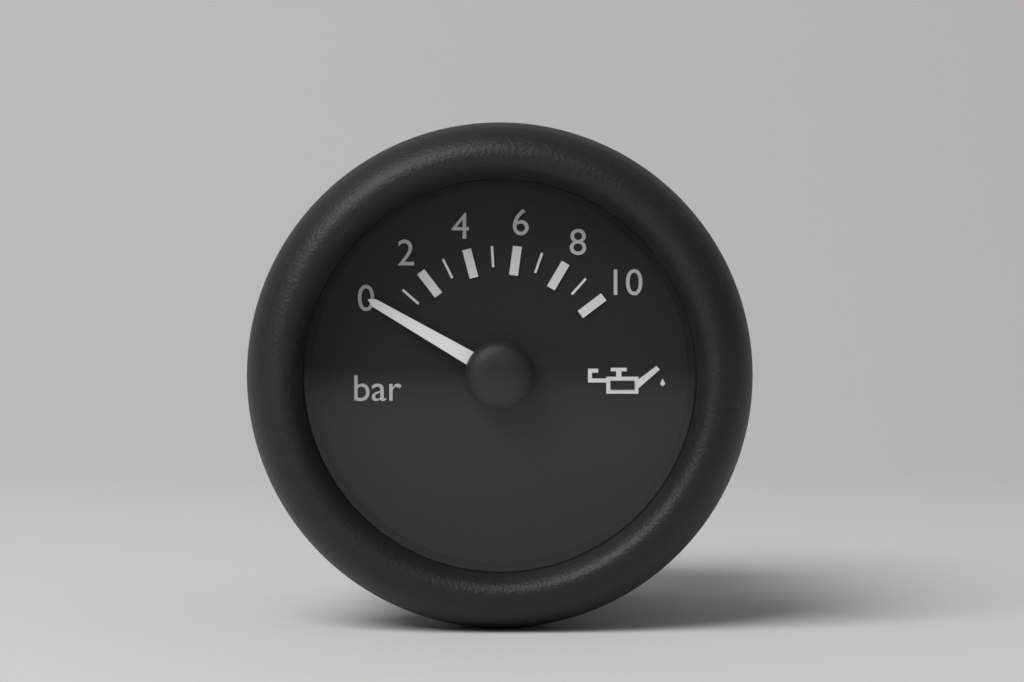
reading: 0 bar
